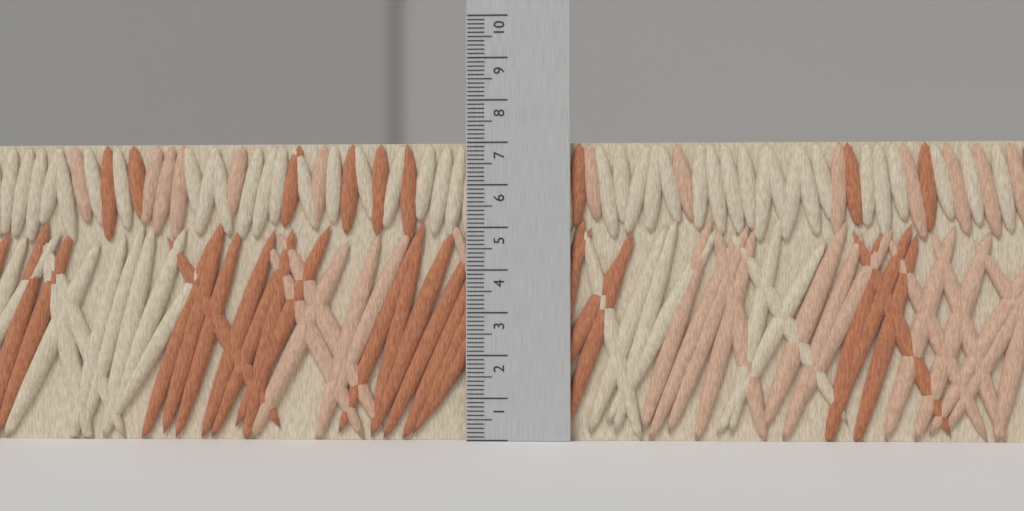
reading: 7.0 (no unit)
